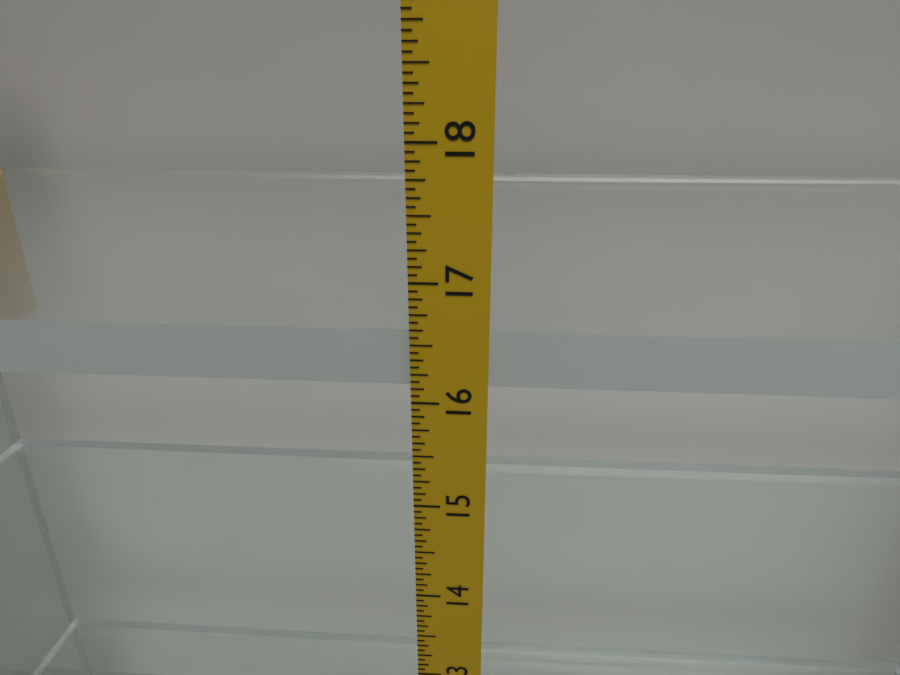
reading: 16.5625 in
